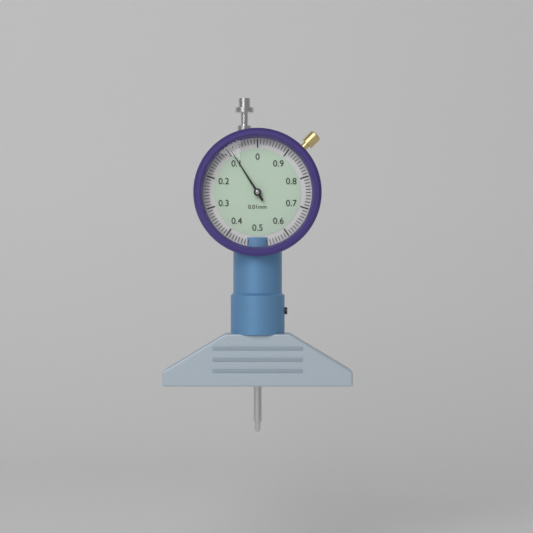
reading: 0.09 mm
